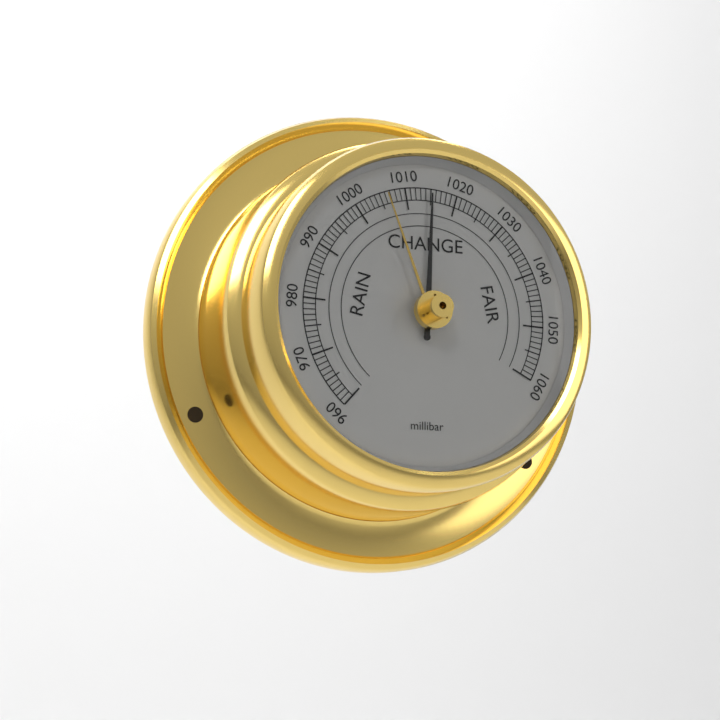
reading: 1015 millibar
